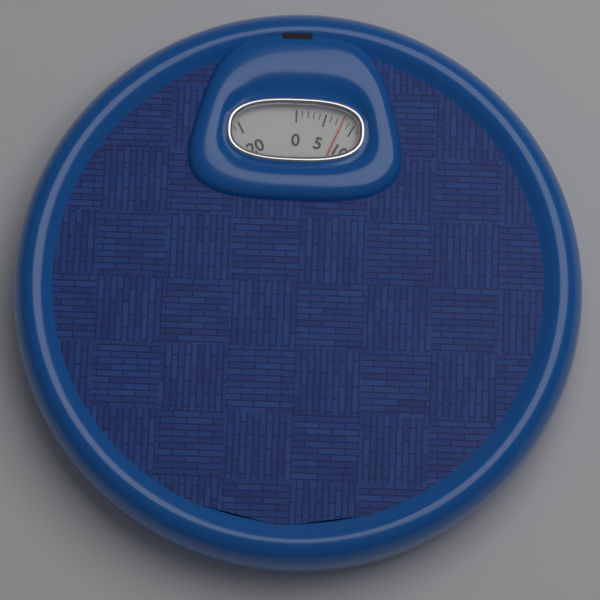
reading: 8 (no unit)
